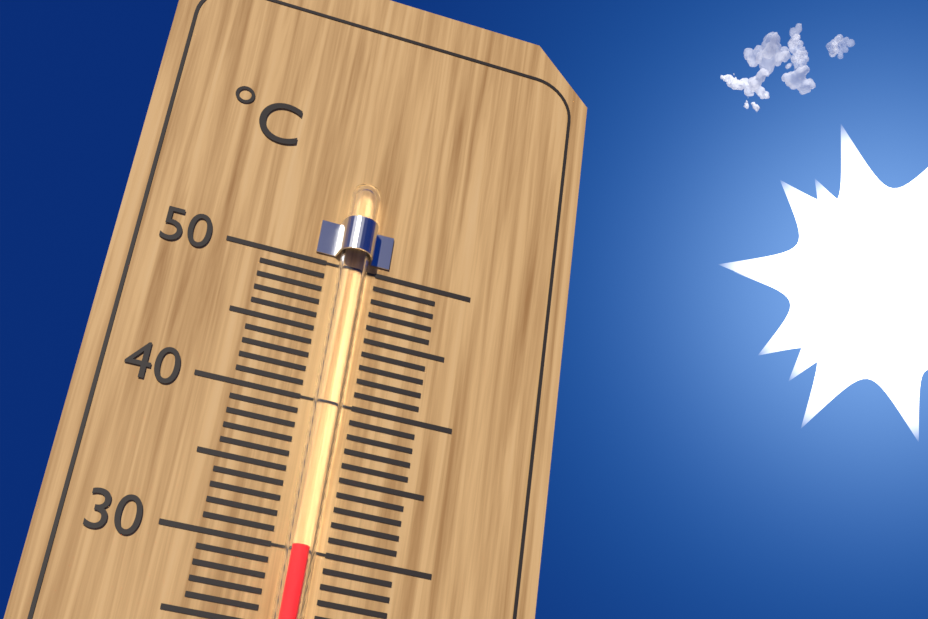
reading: 30 °C
